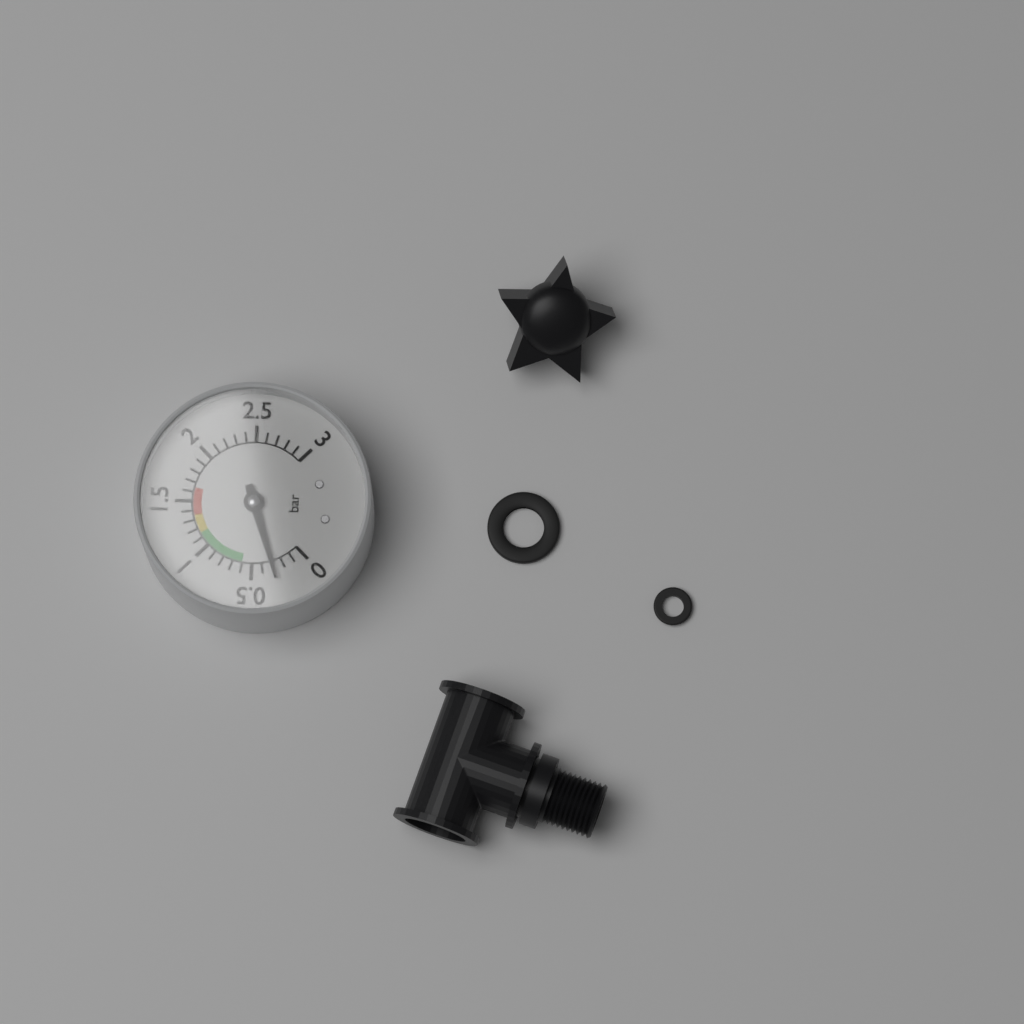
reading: 0.3 bar
